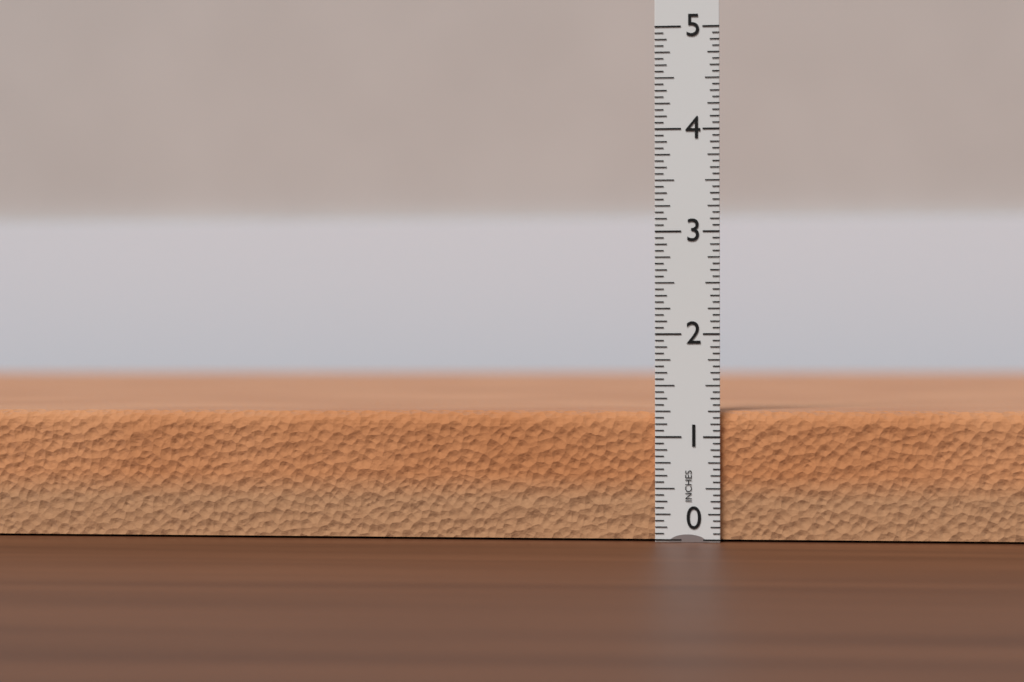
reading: 1.2500 in
